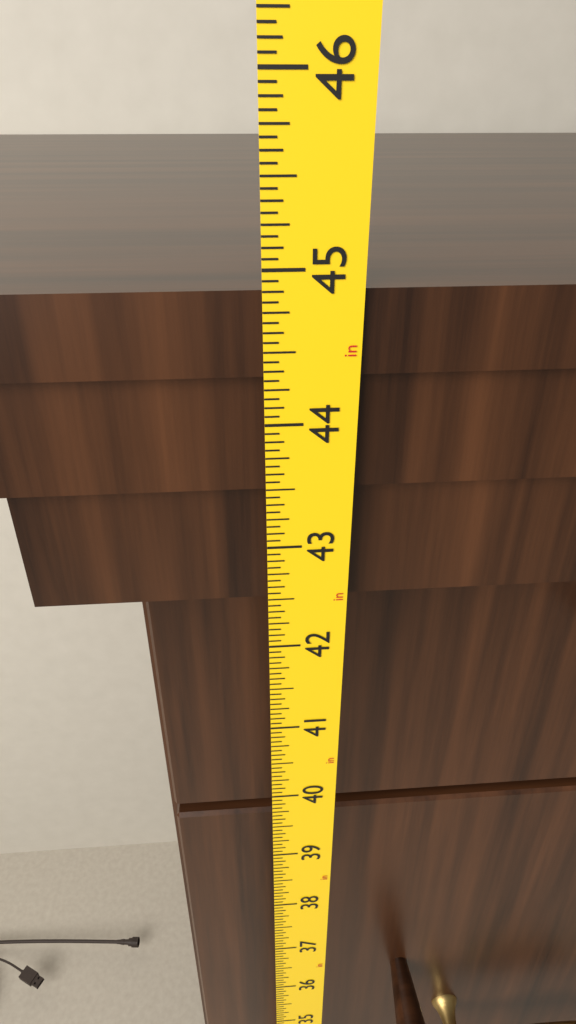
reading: 44.8750 in
